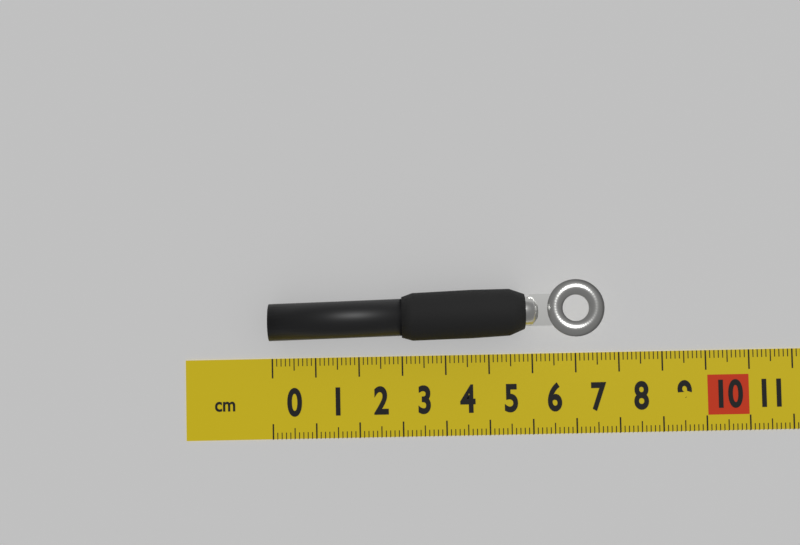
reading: 7.6 cm
